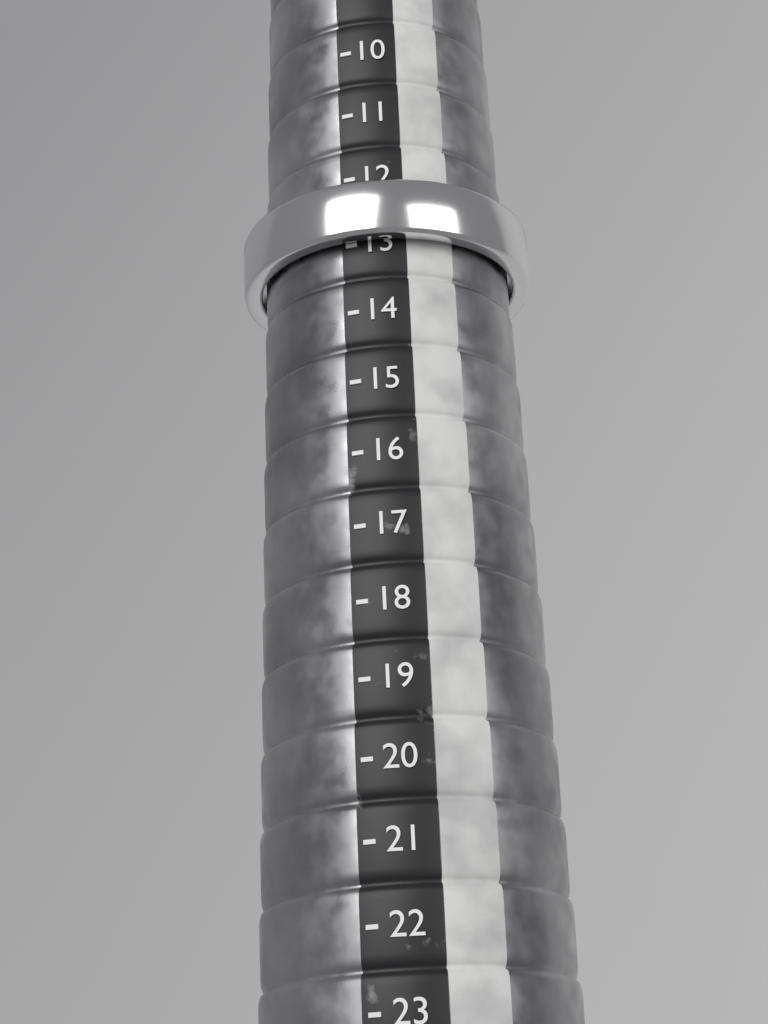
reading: 13 (no unit)
